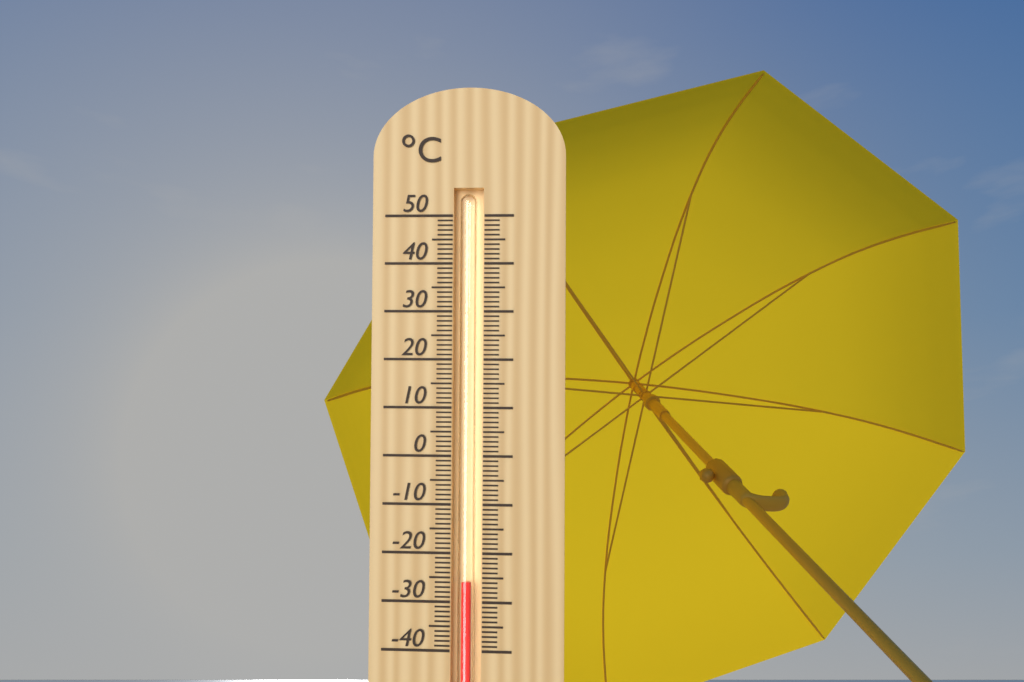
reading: -26 °C
